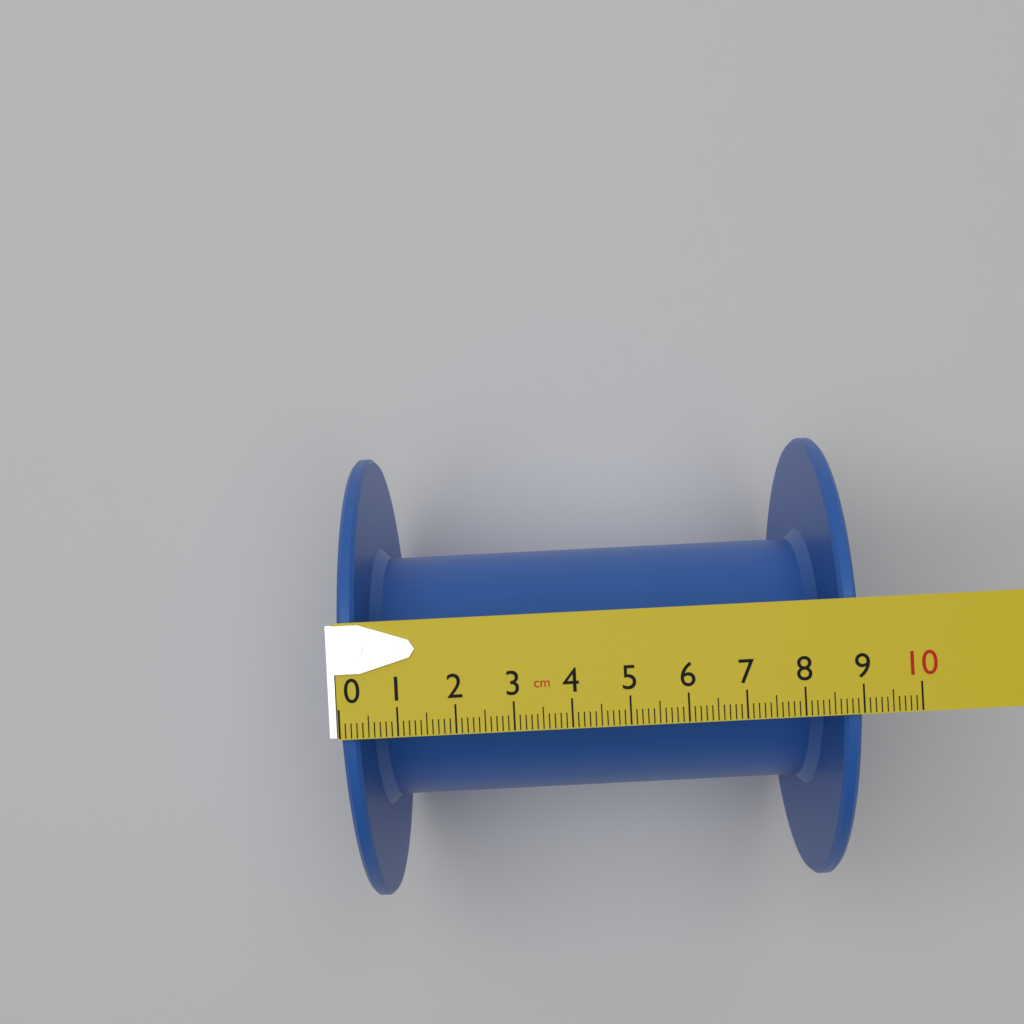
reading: 9.0 cm
